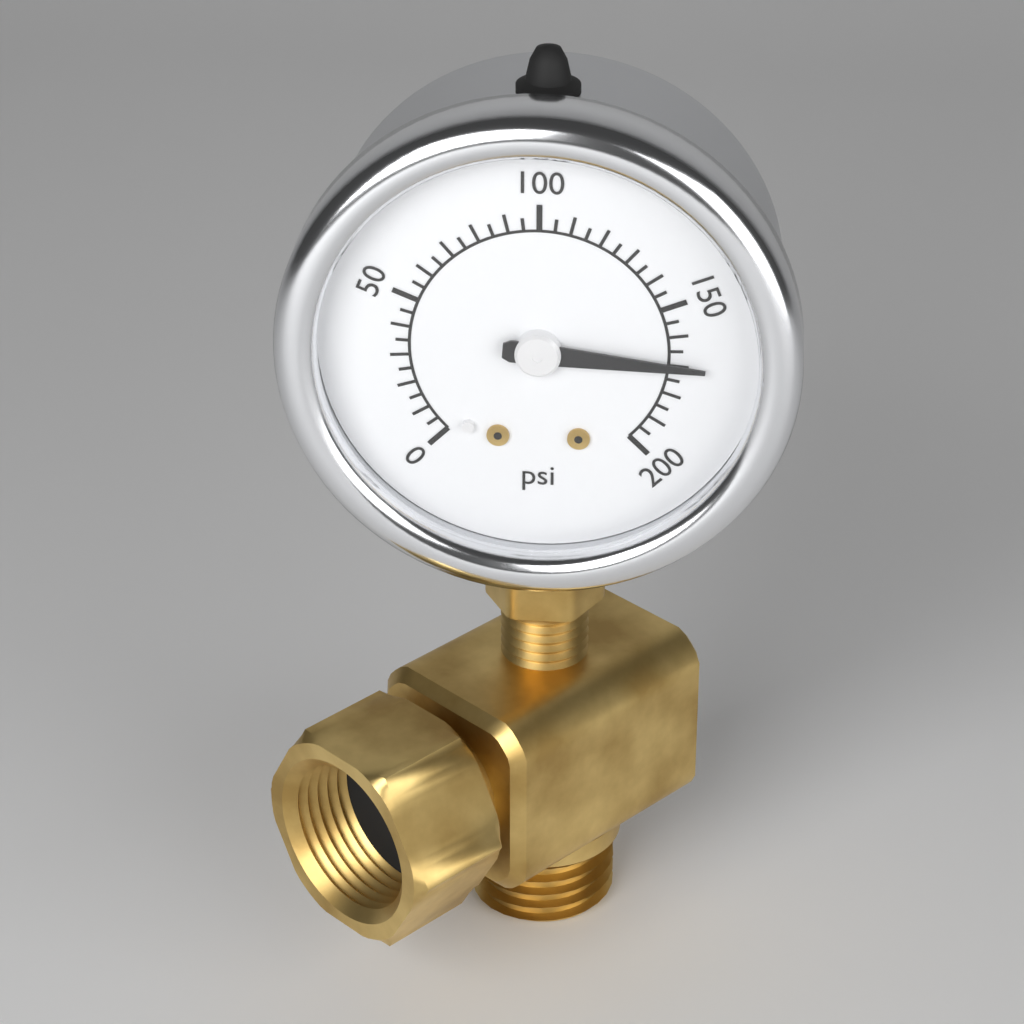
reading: 170 psi
